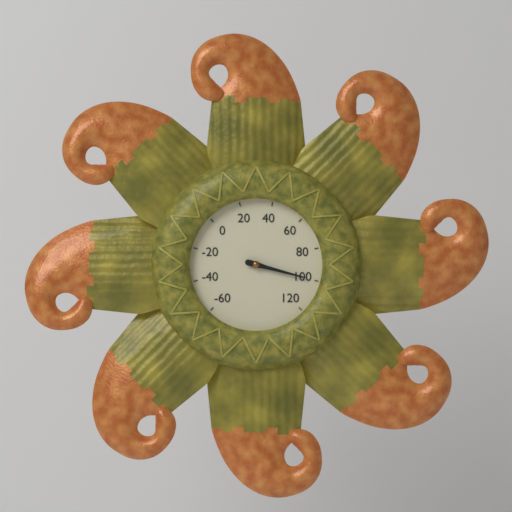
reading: 100 (no unit)
